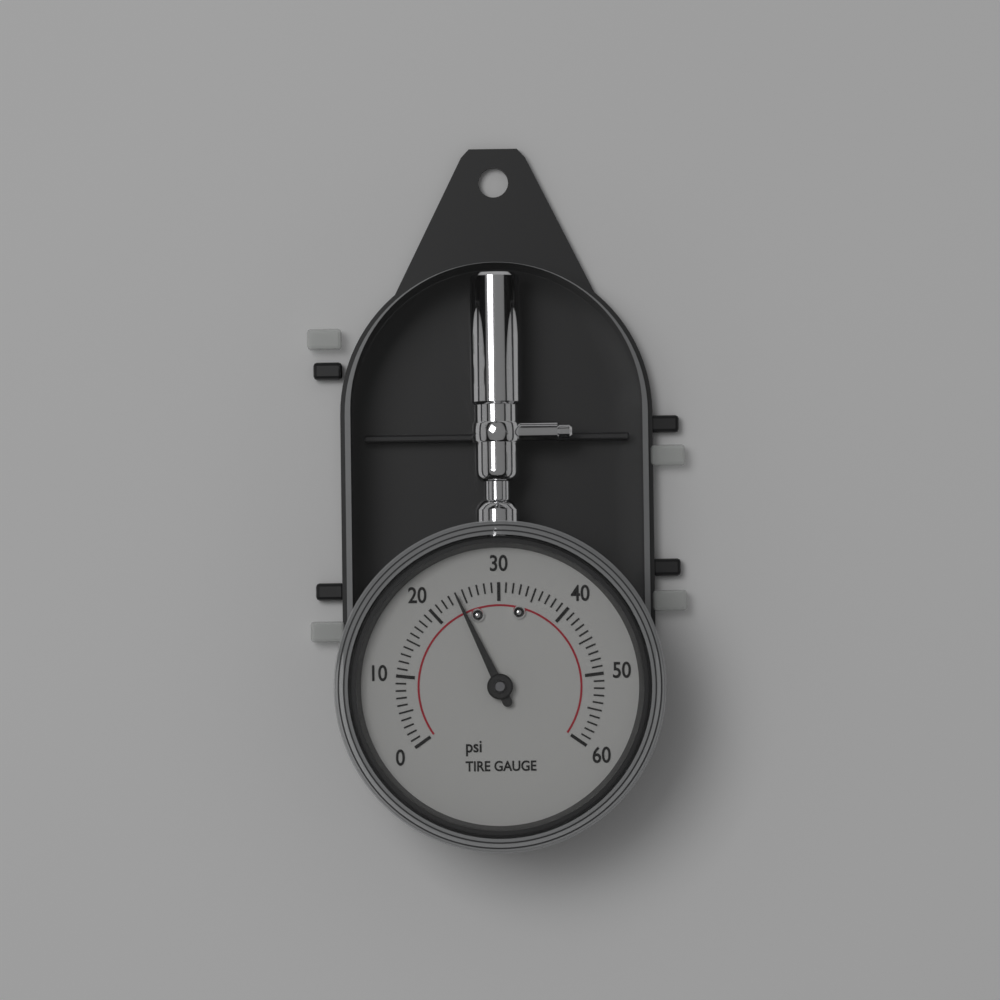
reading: 24 psi
